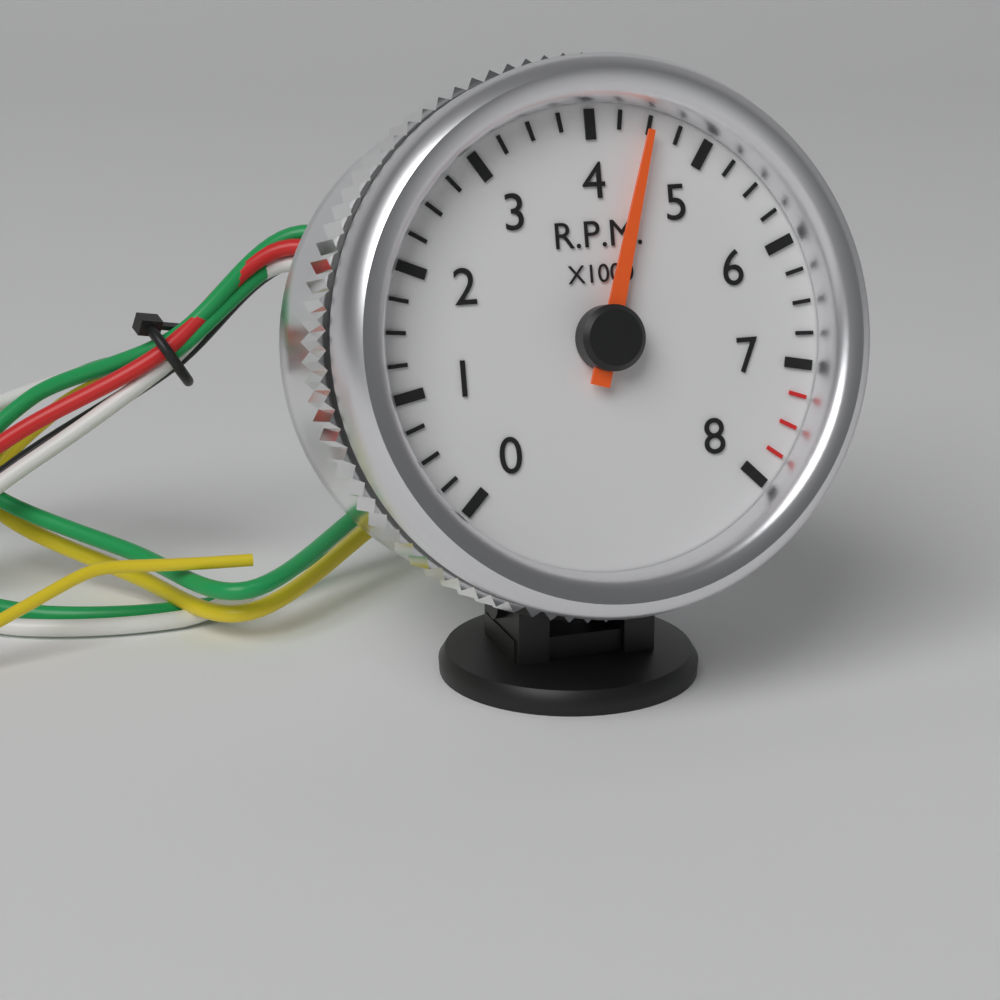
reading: 4500 RPM
